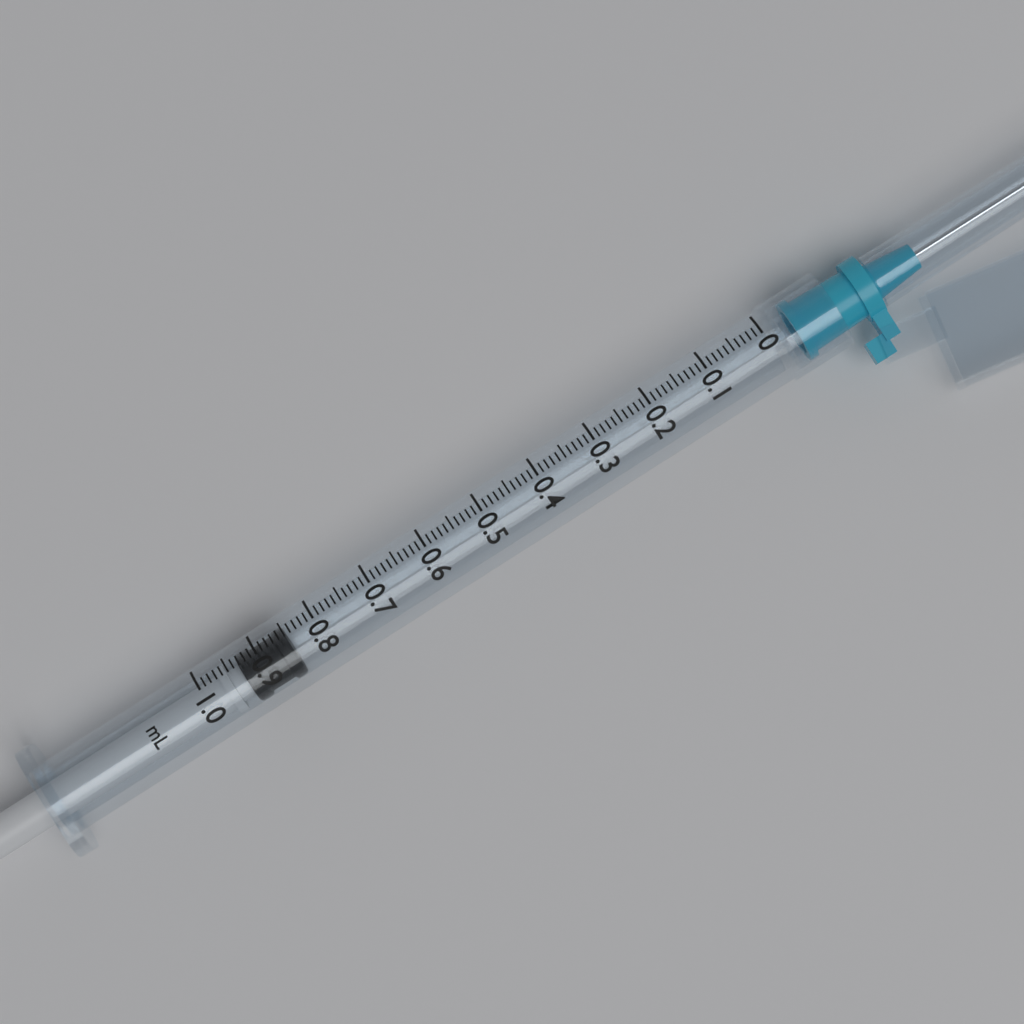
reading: 0.85 ml
